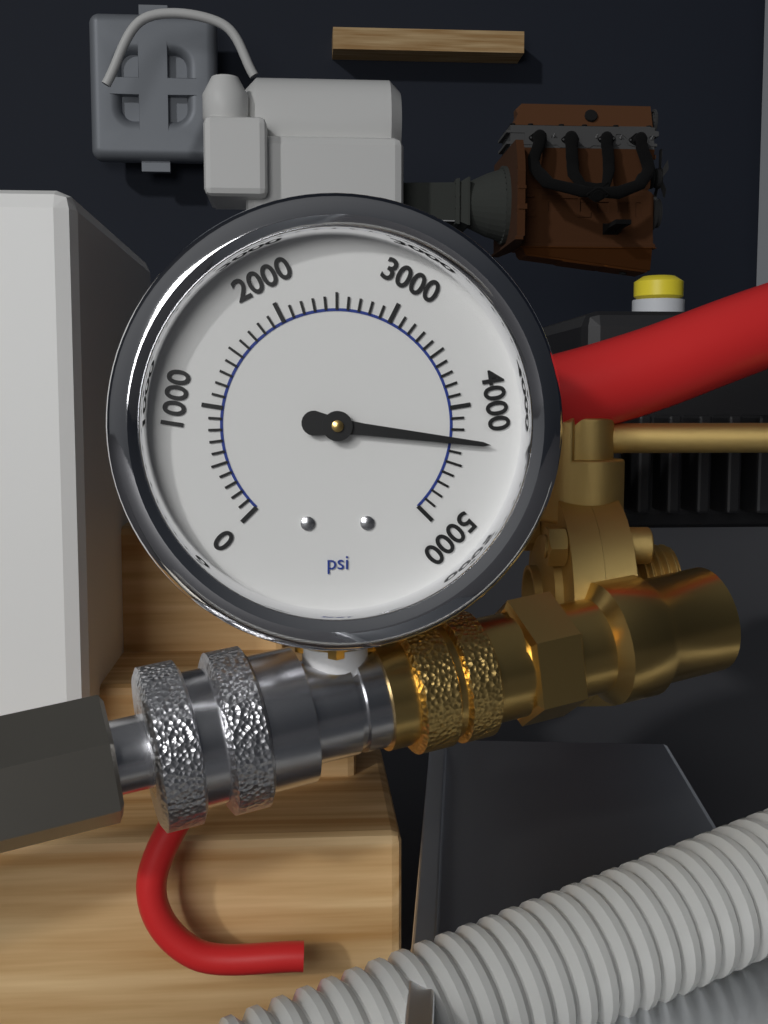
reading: 4300 psi
